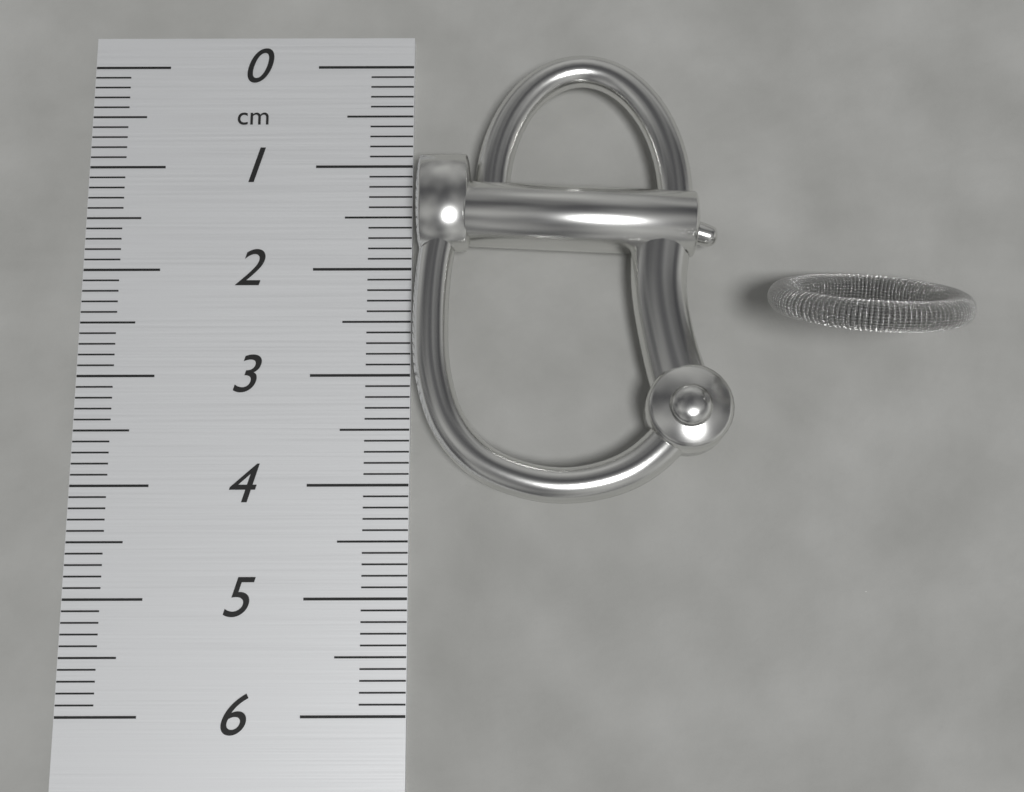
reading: 4.2 cm
